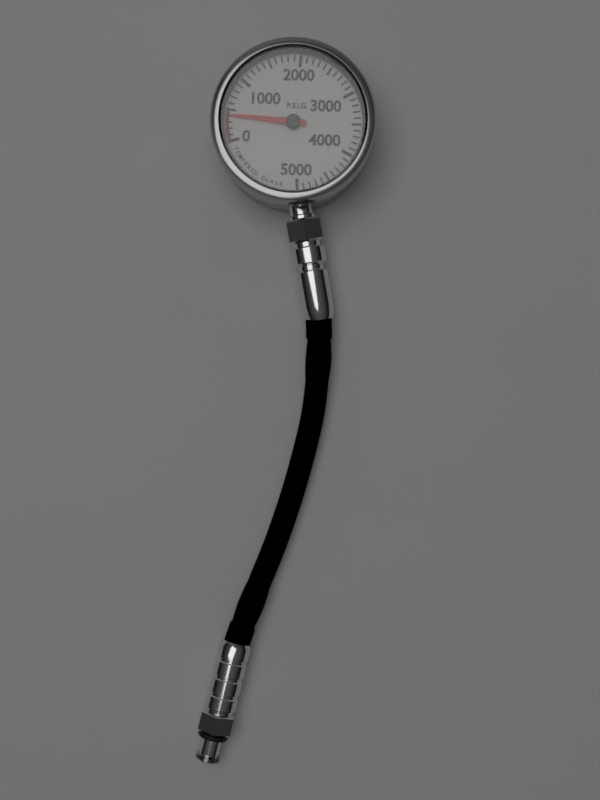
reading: 400 psig
